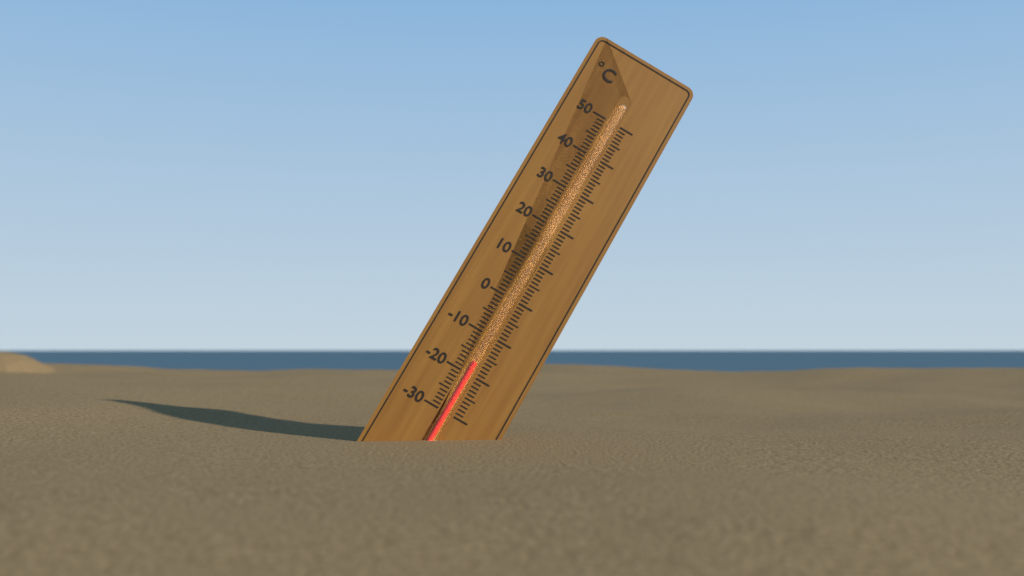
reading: -17 °C
